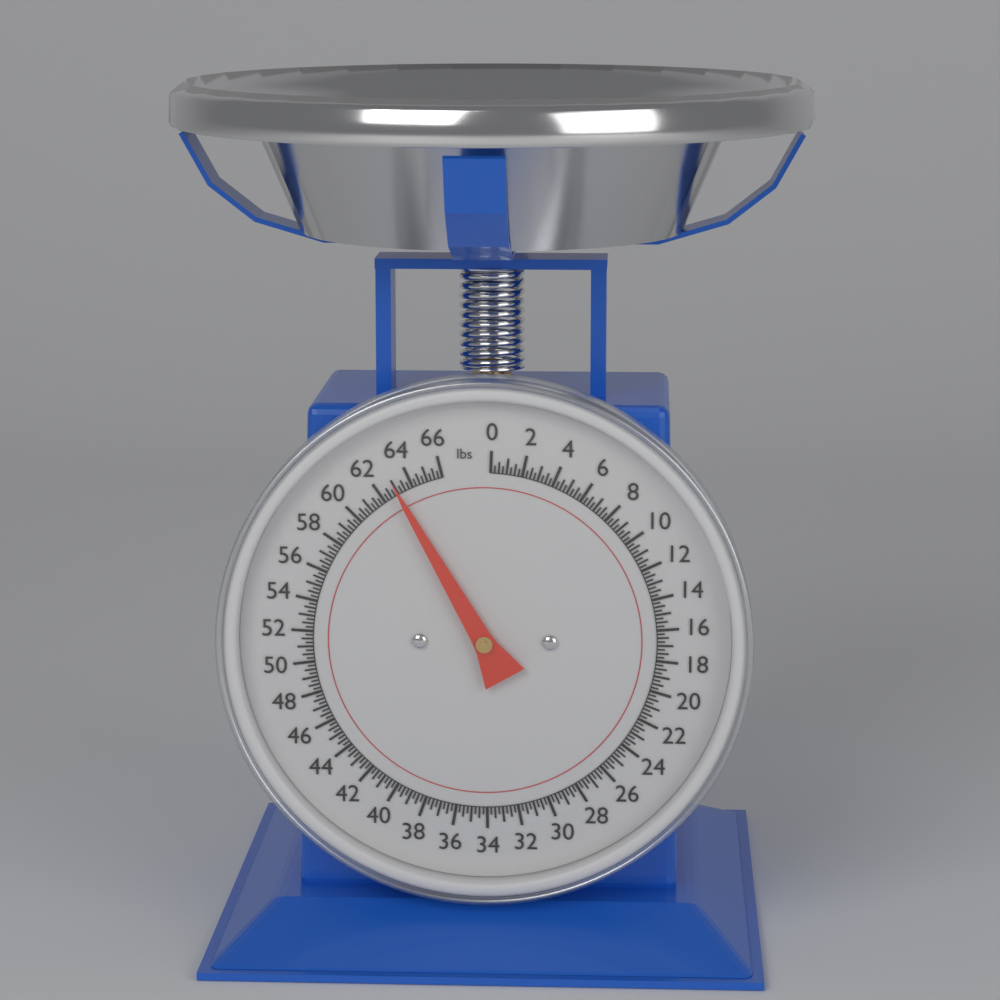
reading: 63.00 lbs
